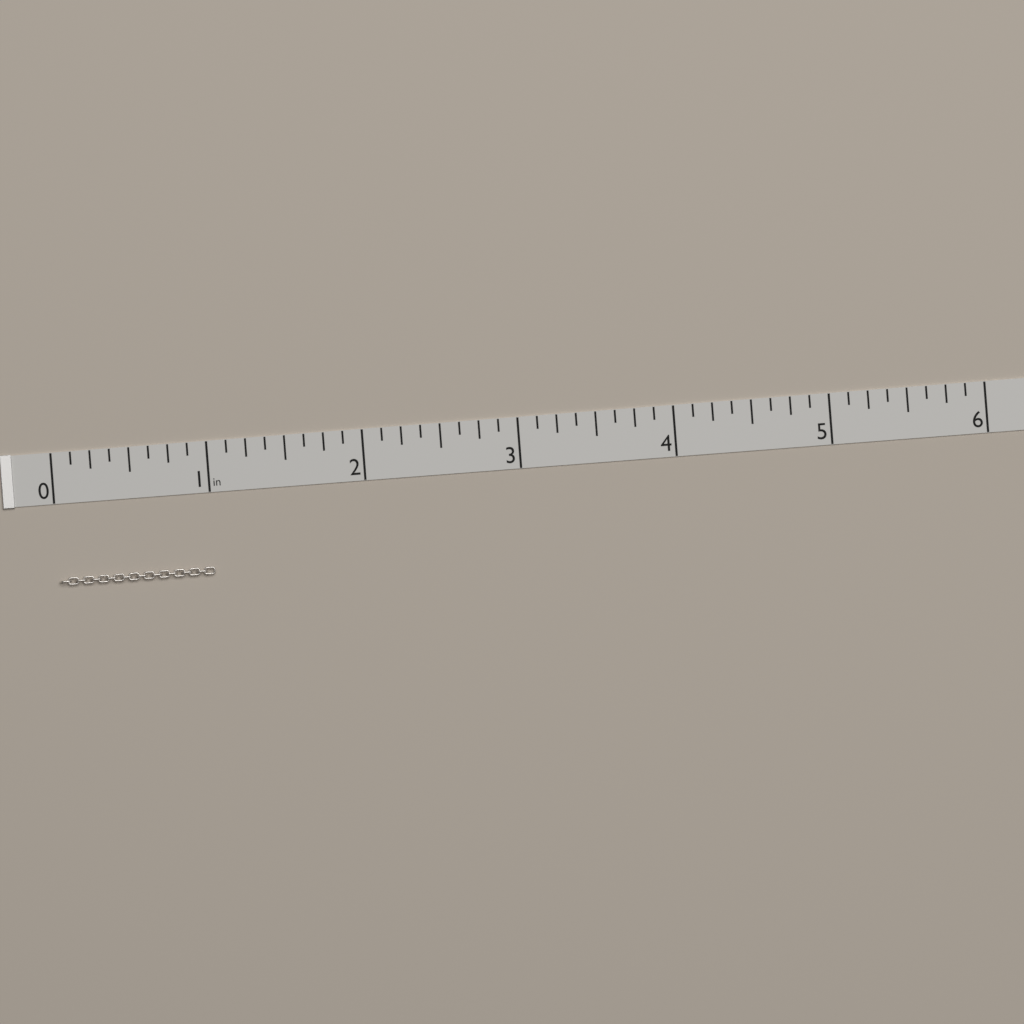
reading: 1.000 in
